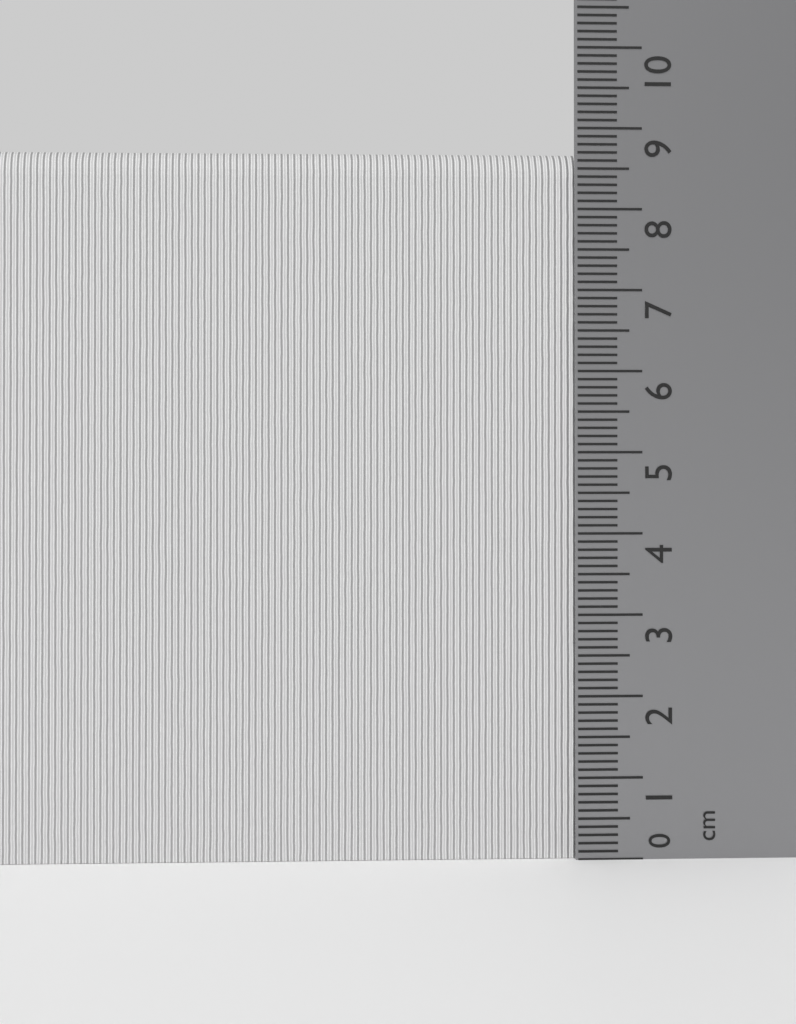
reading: 8.7 cm
